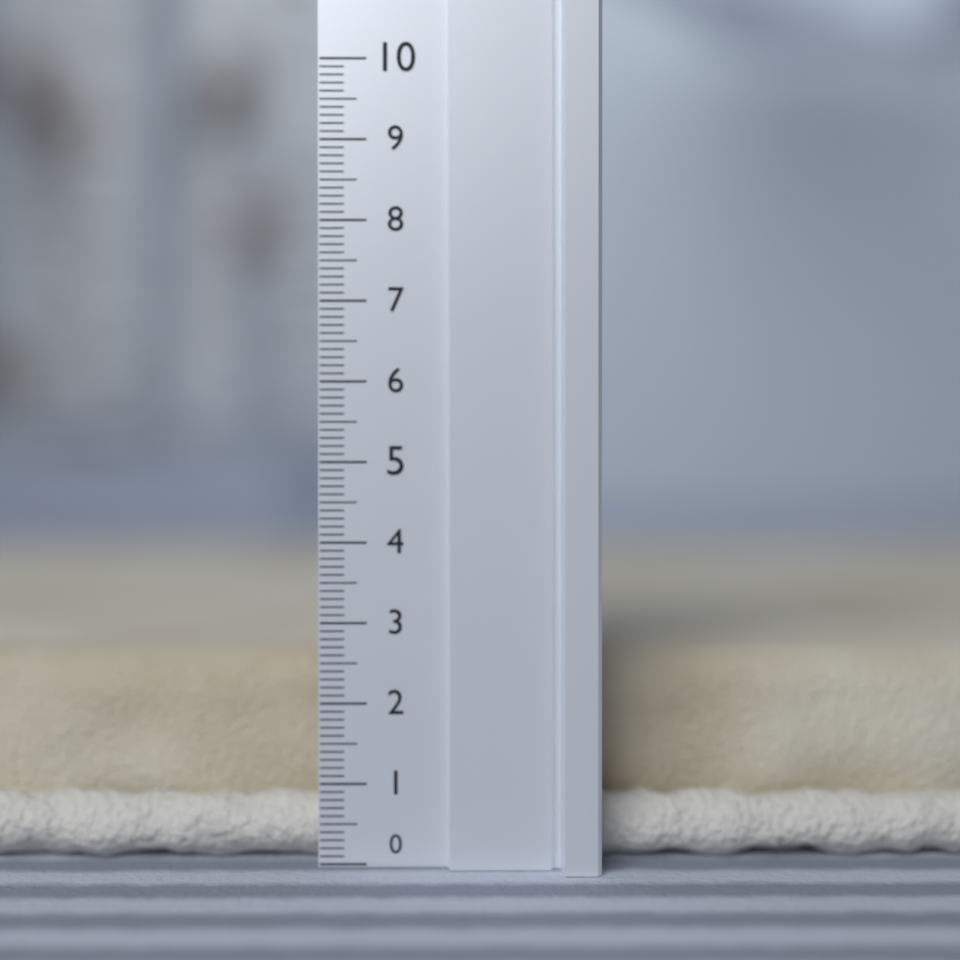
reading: 2.5 (no unit)
